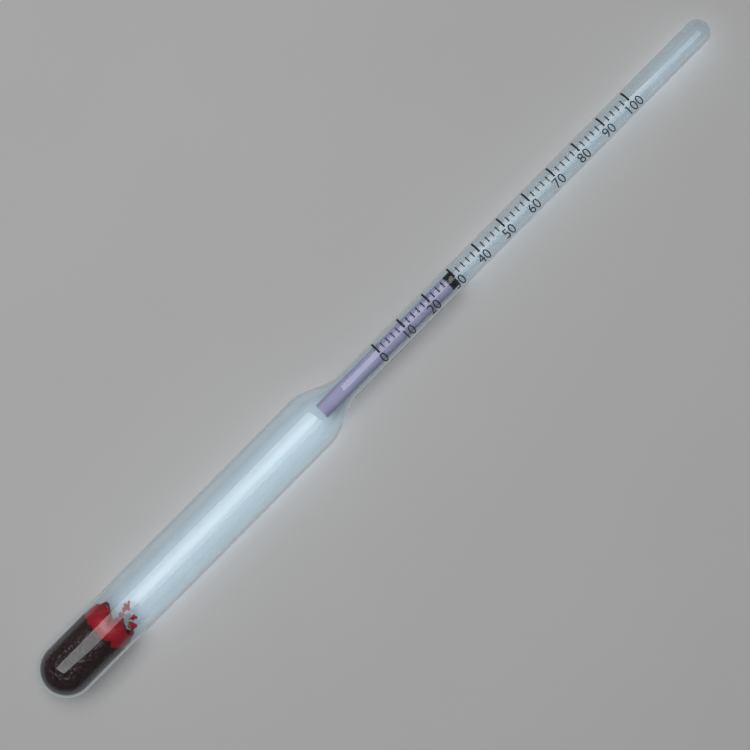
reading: 30 (no unit)
